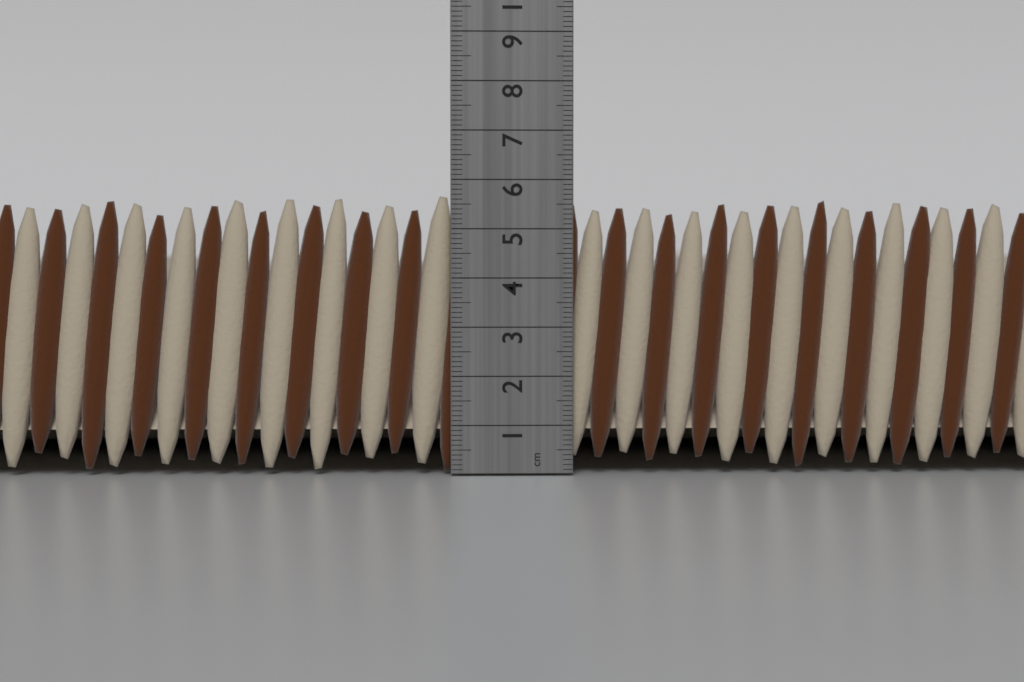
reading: 5.7 cm
